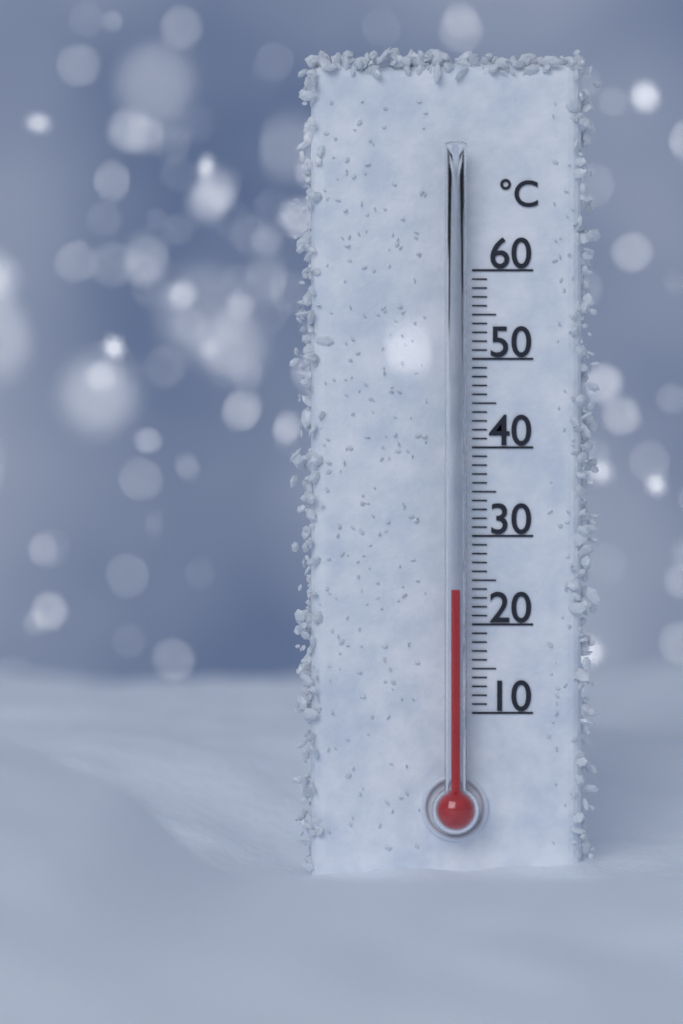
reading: 24 °C
